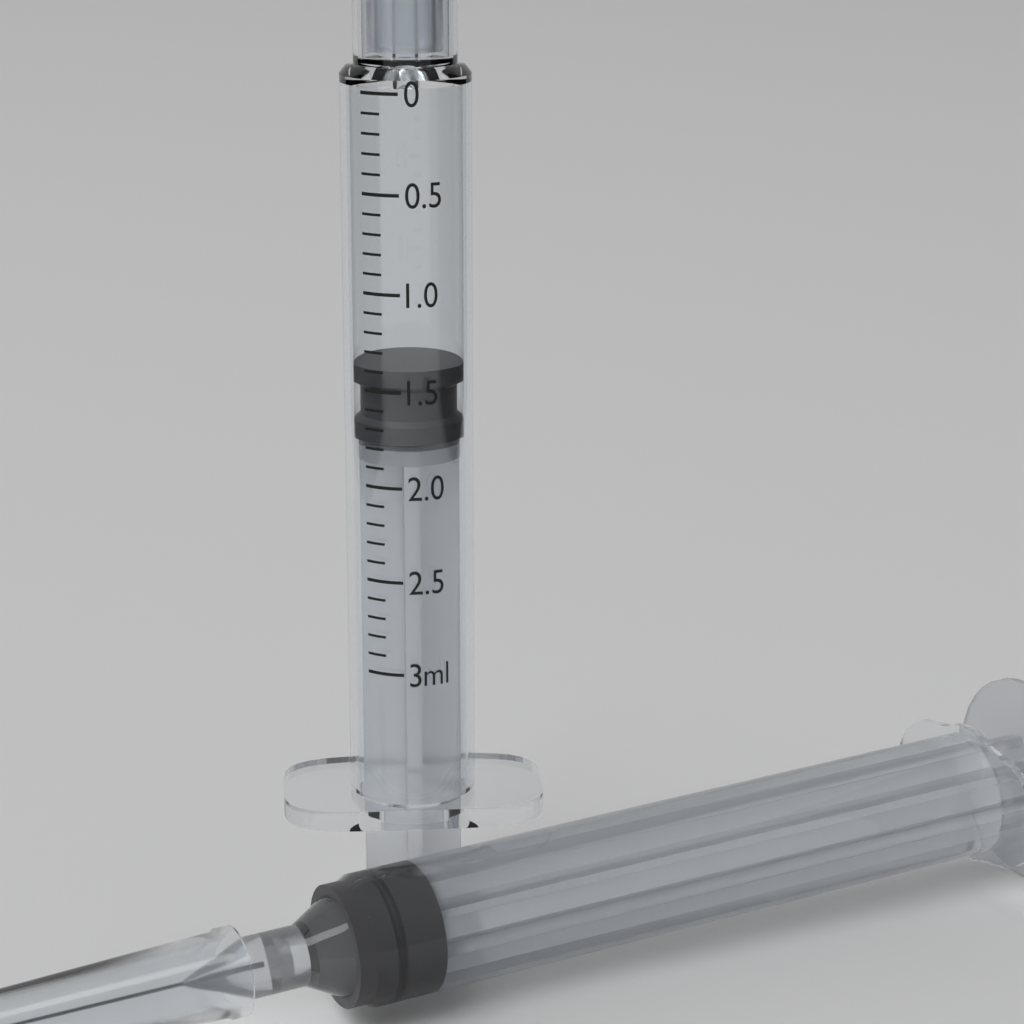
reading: 1.4 ml
